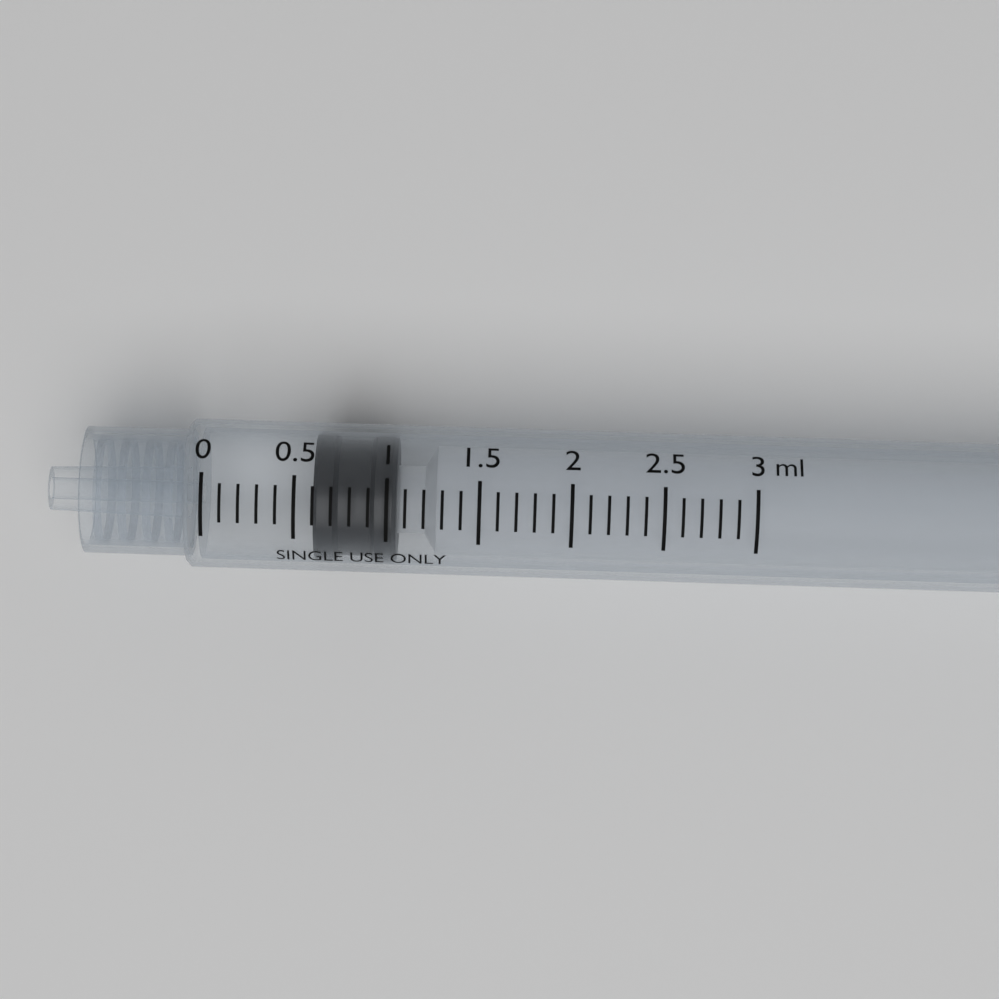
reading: 0.6 ml
